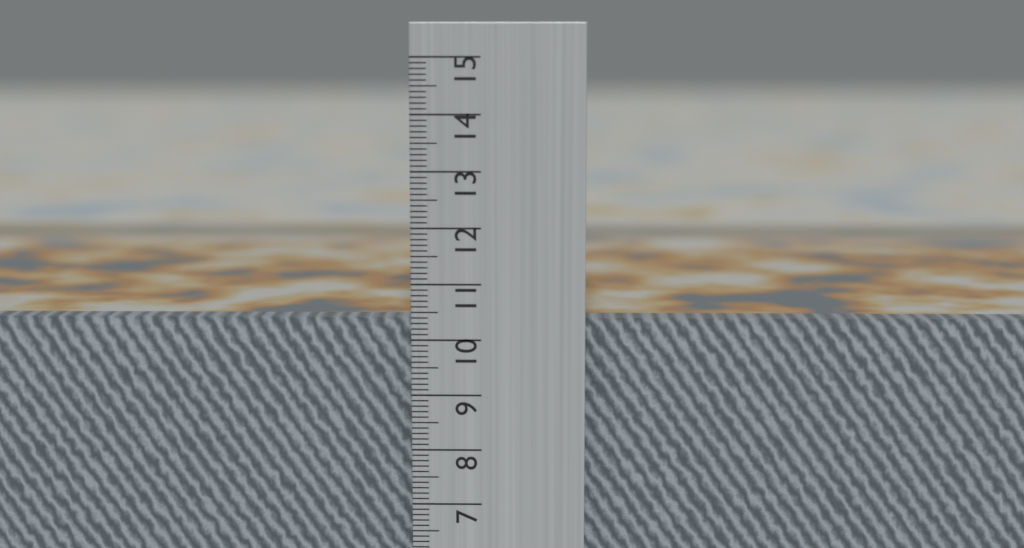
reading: 10.3 cm
